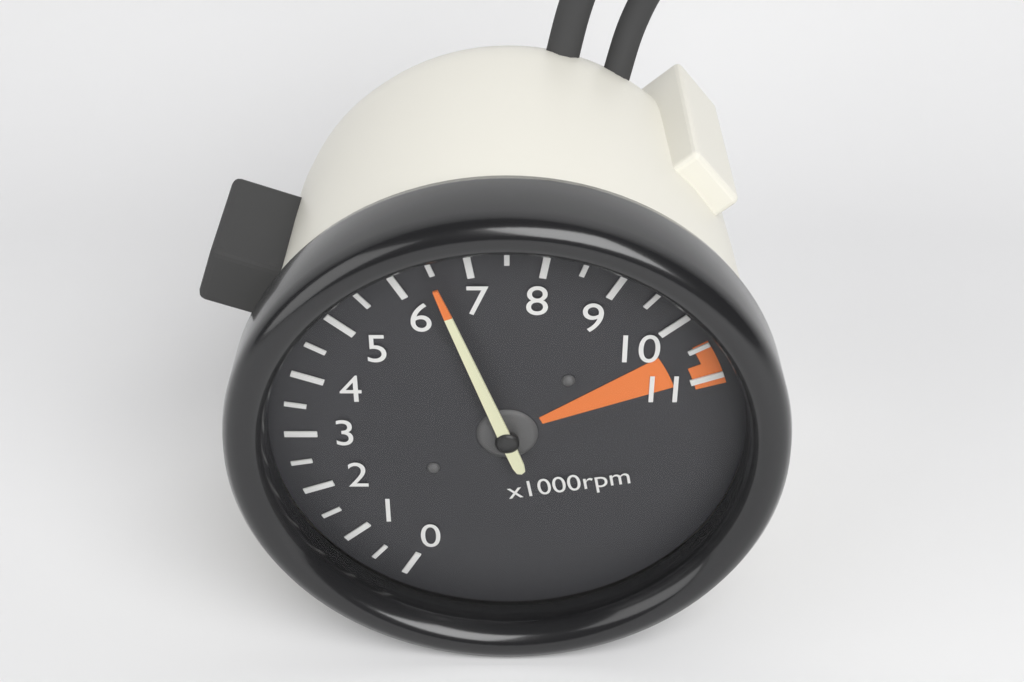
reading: 6.5 x1000rpm
